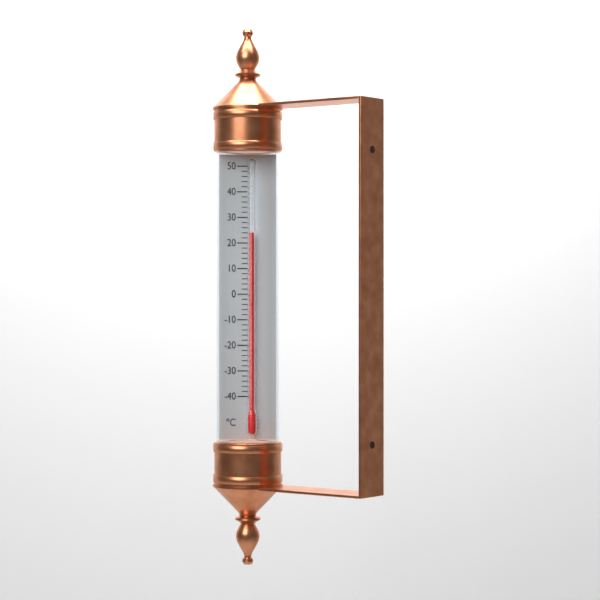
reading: 24 °C
